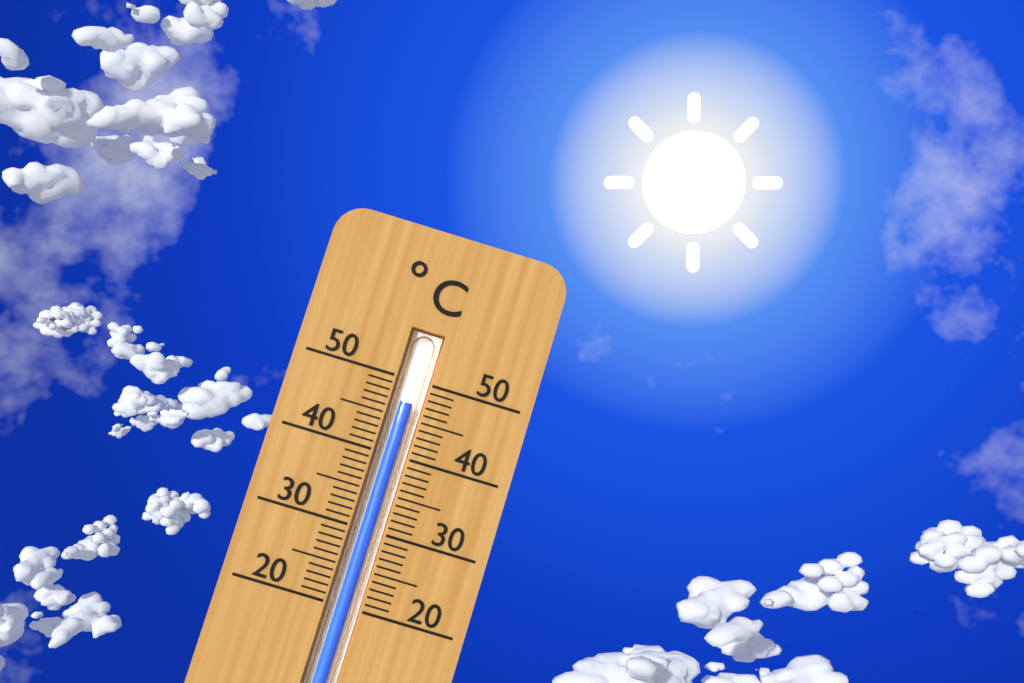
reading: 47 °C
